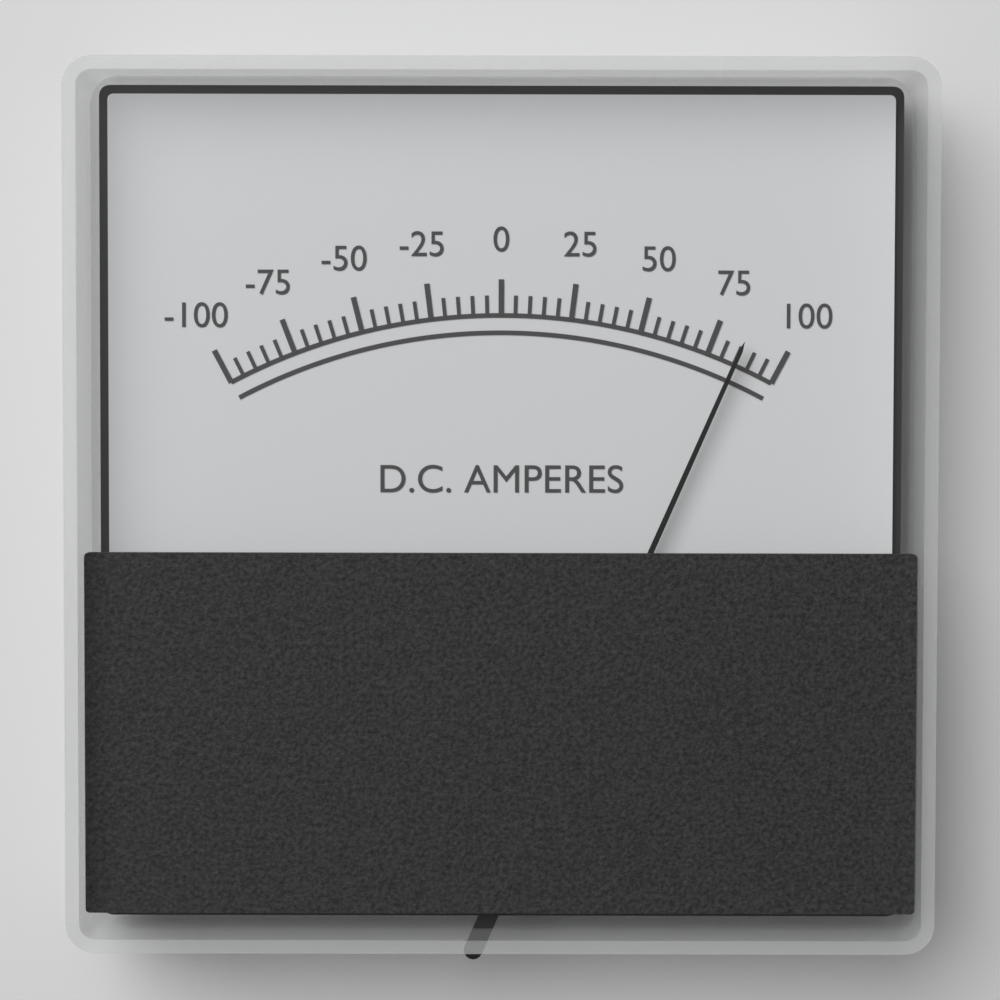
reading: 85 A
